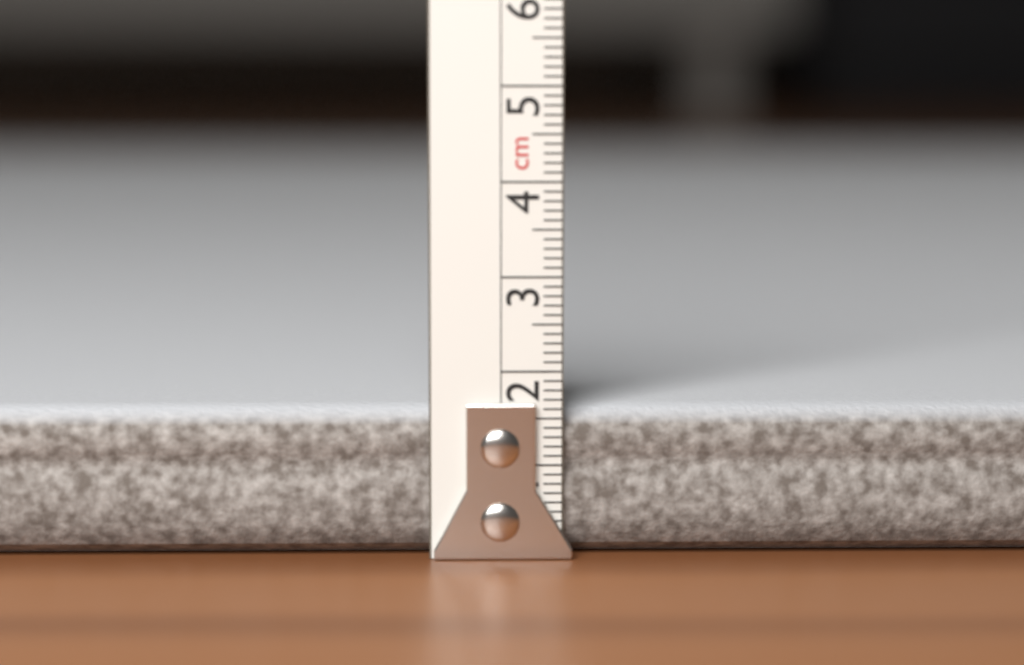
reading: 1.6 cm
